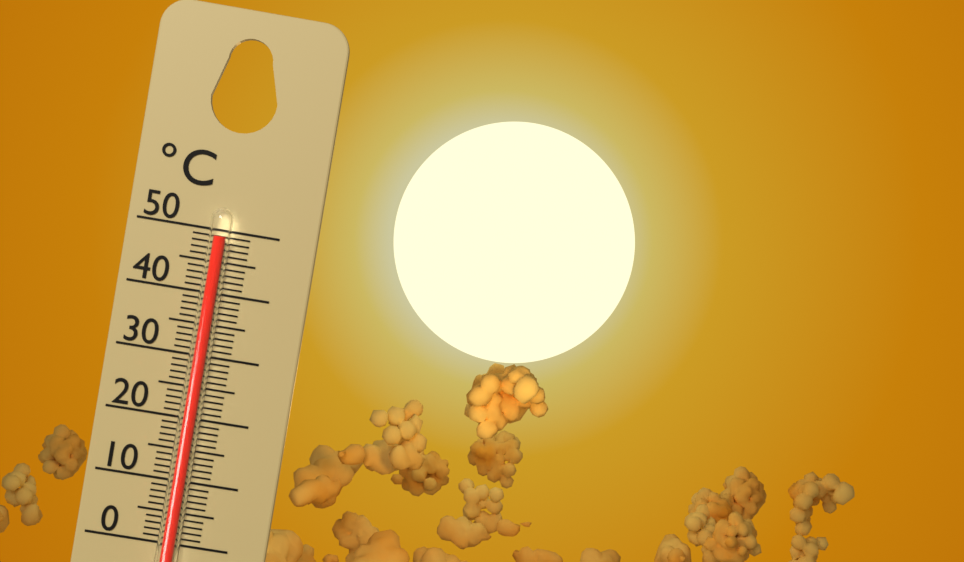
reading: 49 °C
